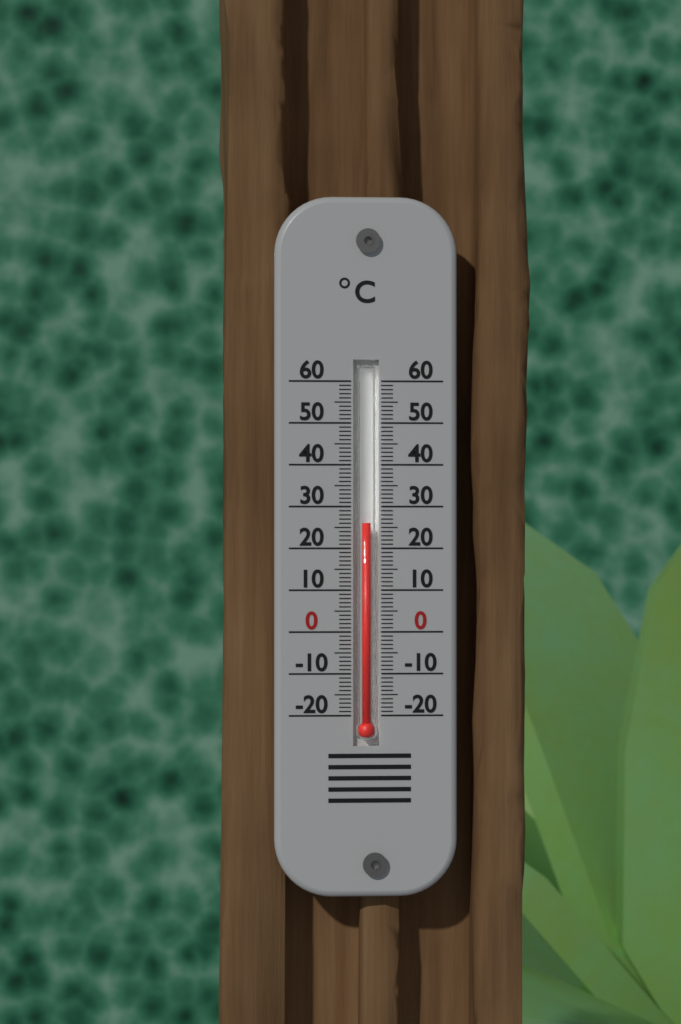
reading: 26 °C
